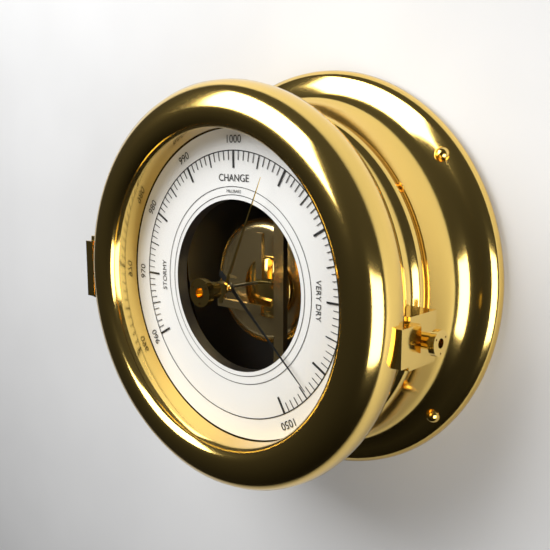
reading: 1044 mbar
